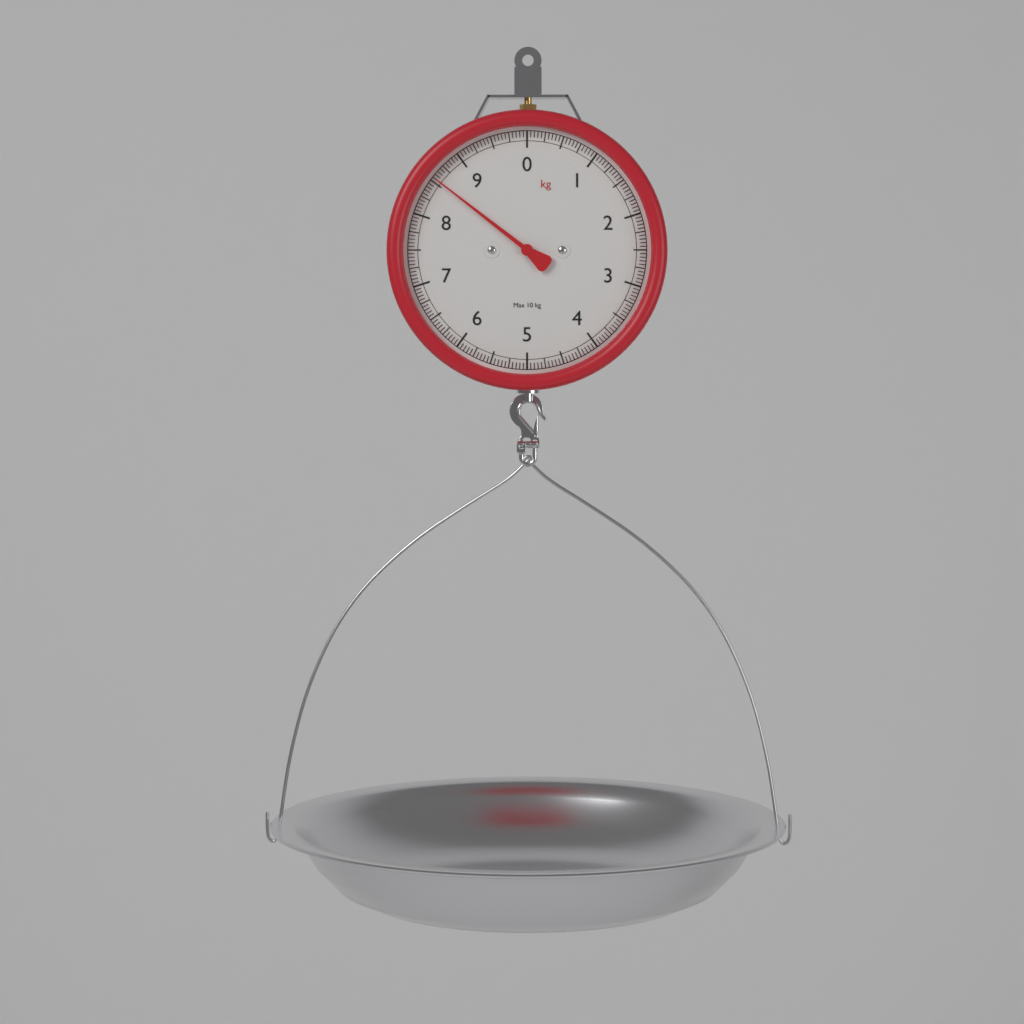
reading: 8.55 kg
